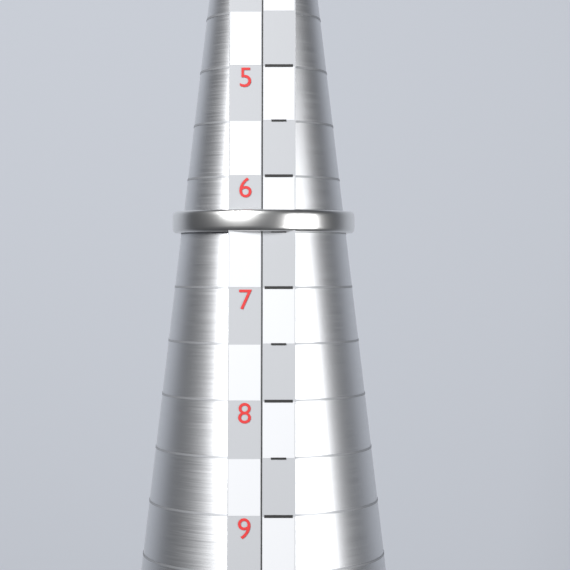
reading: 6.5 (no unit)
